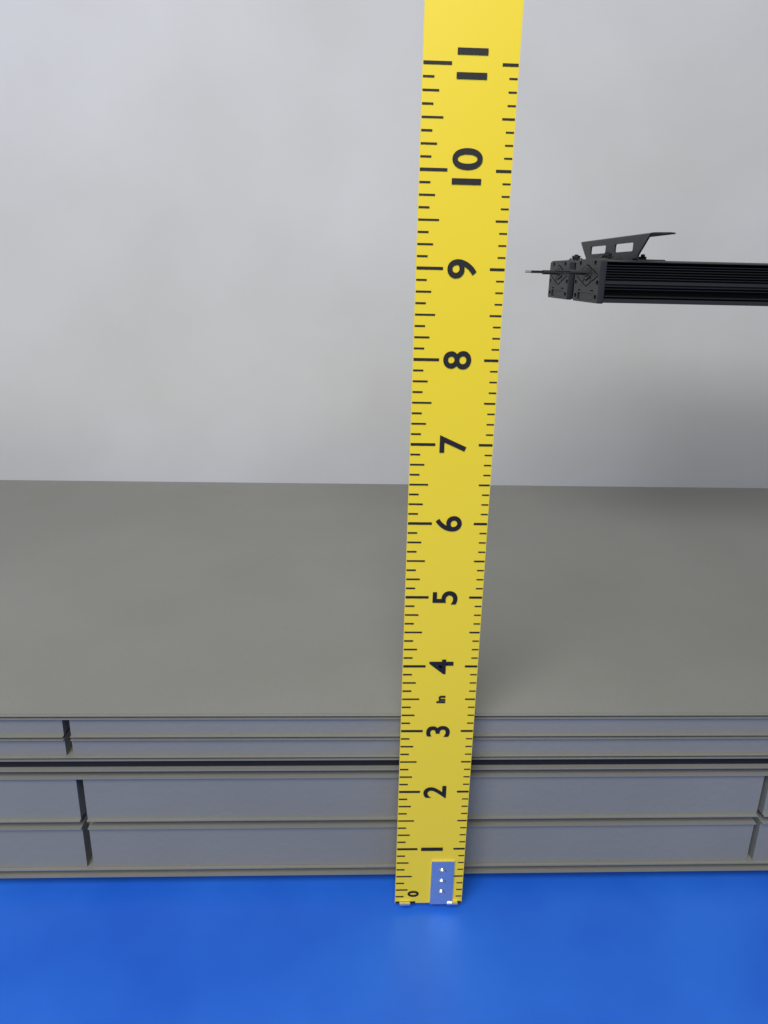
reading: 3.000 in
